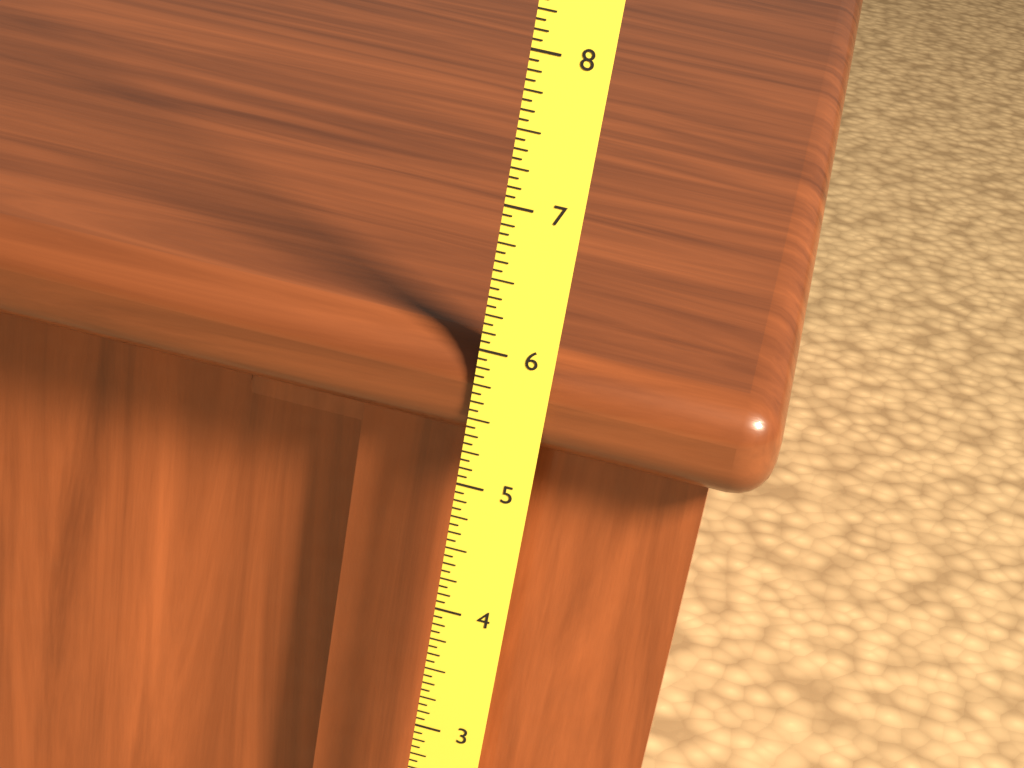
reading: 6.0000 (no unit)
